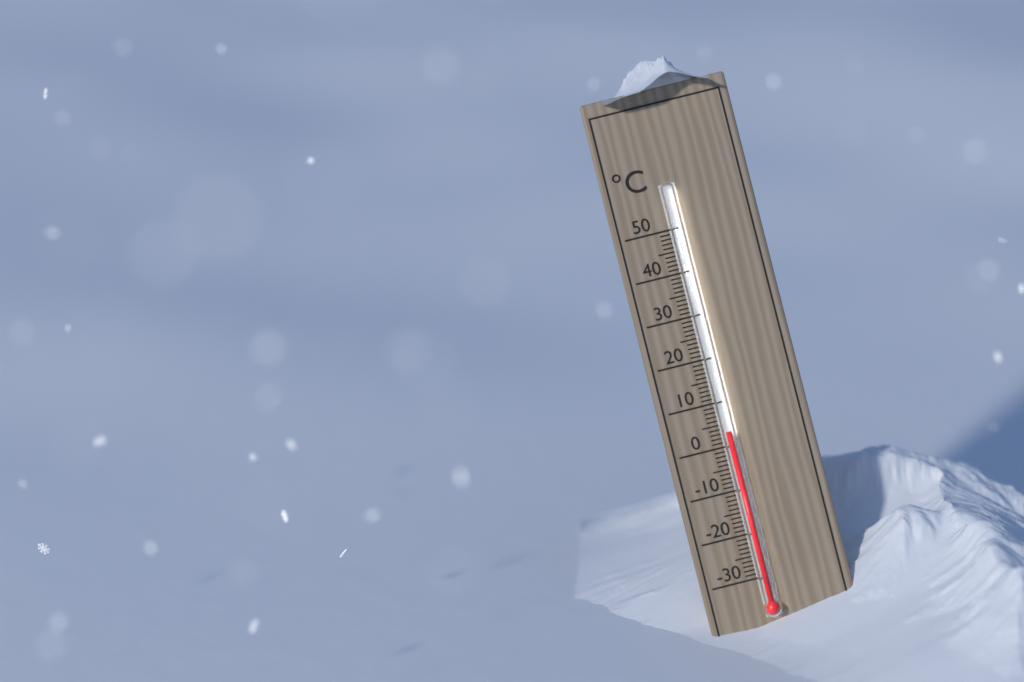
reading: 3 °C
